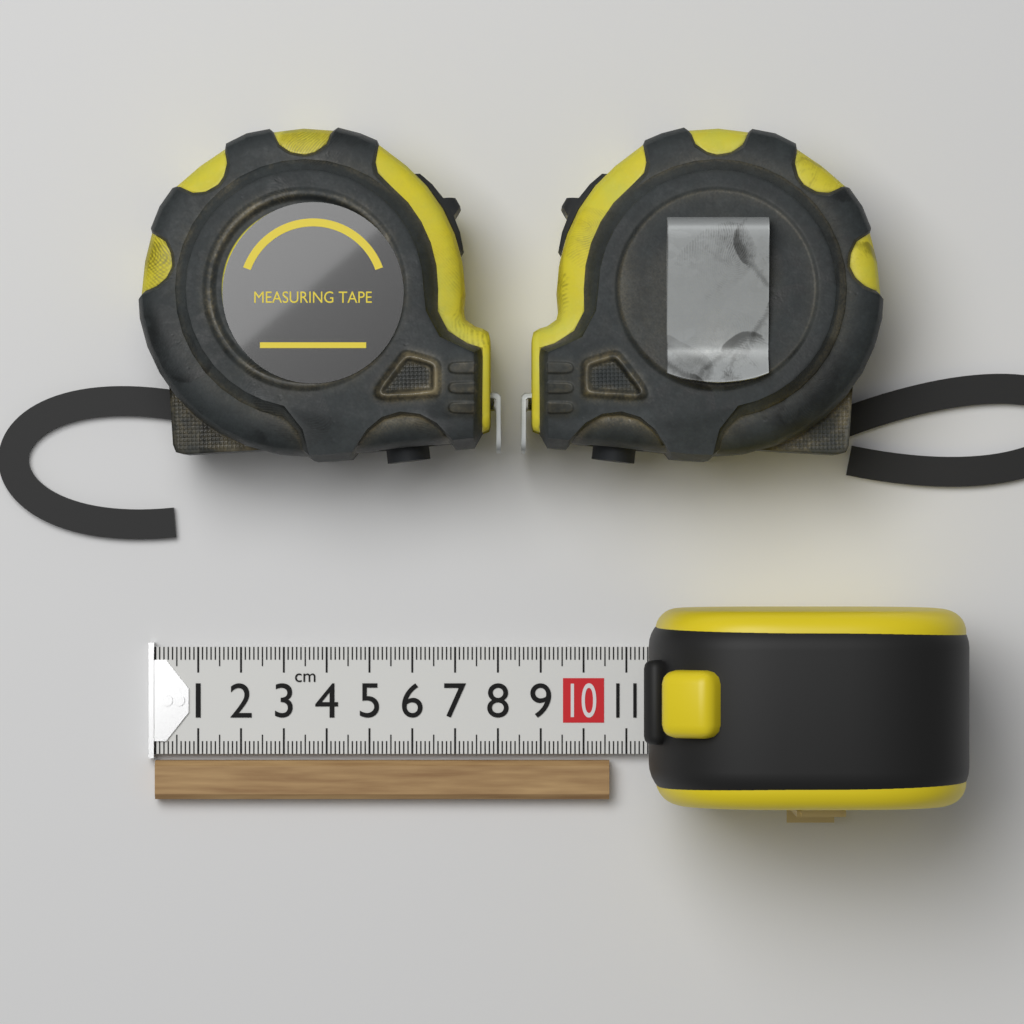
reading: 10.6 cm
